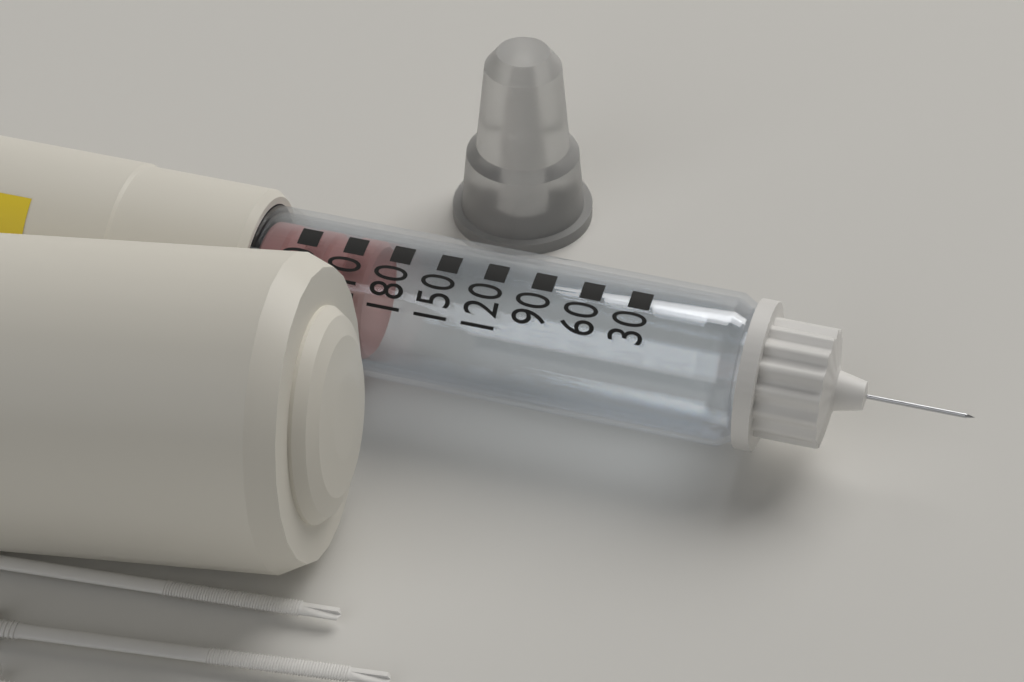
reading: 200 (no unit)
